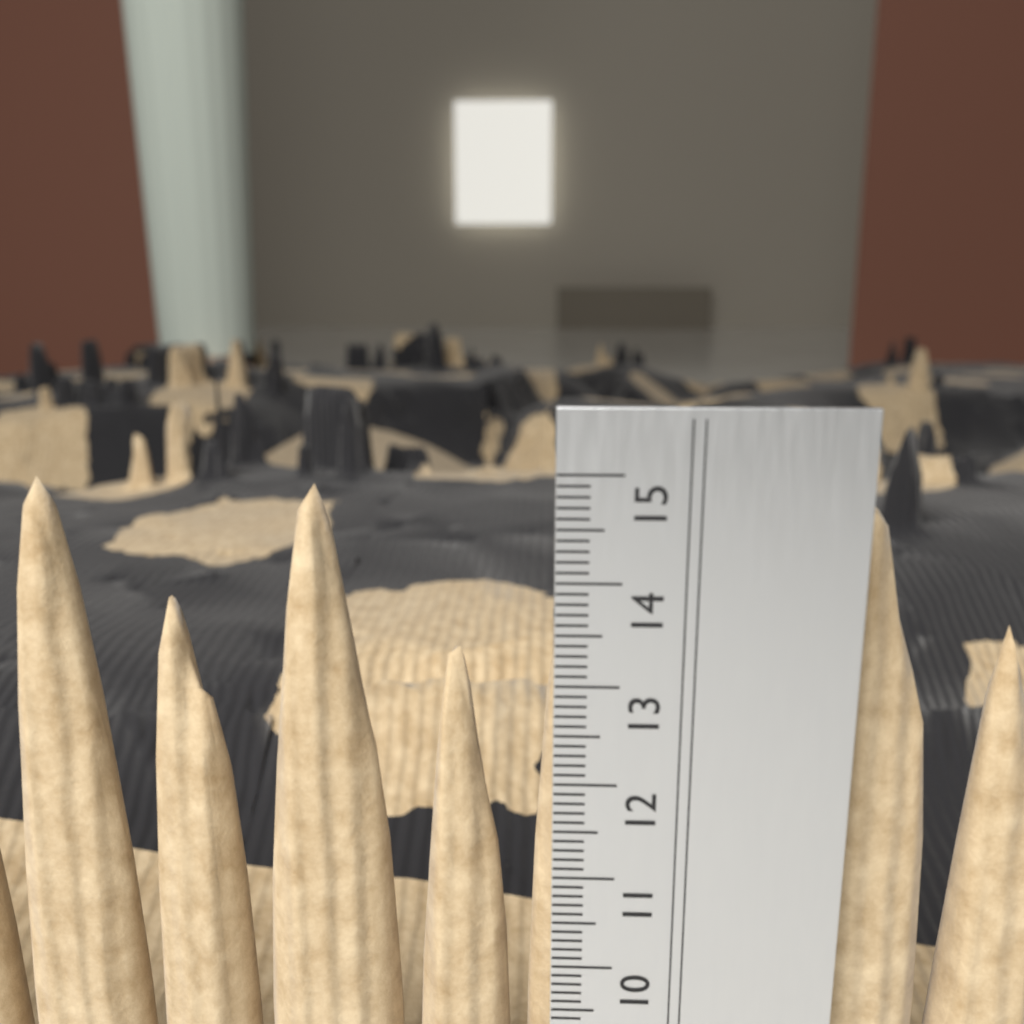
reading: 14.8 cm
